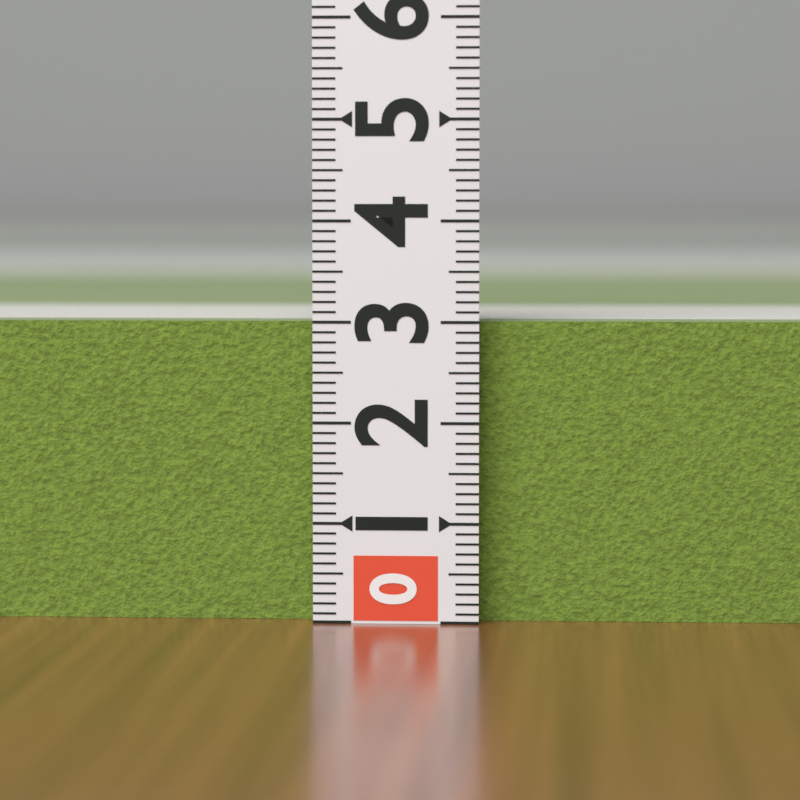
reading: 3.0 (no unit)
